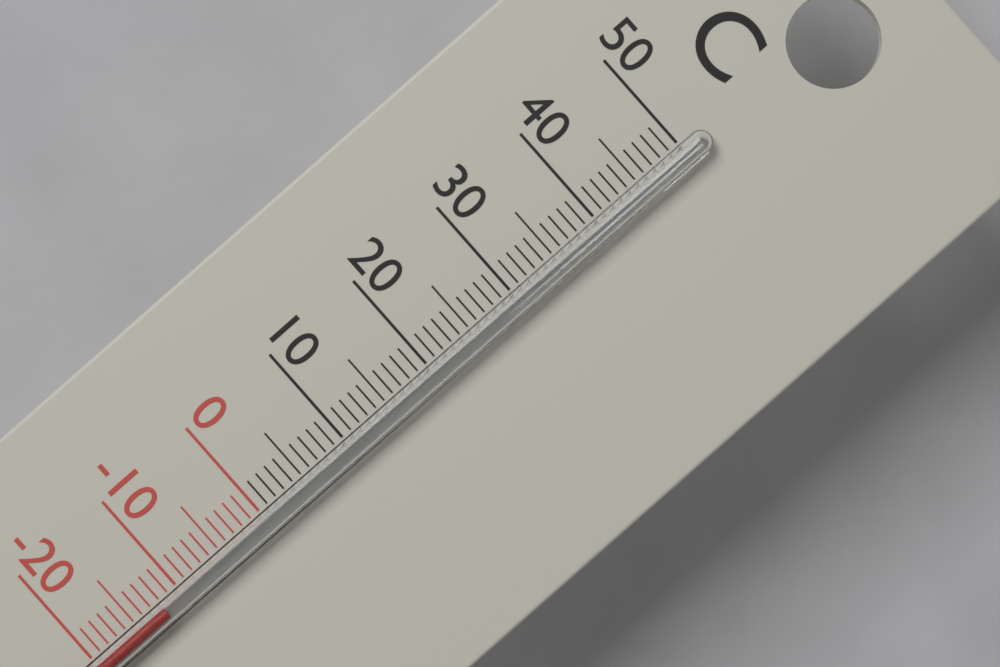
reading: -12 °C
